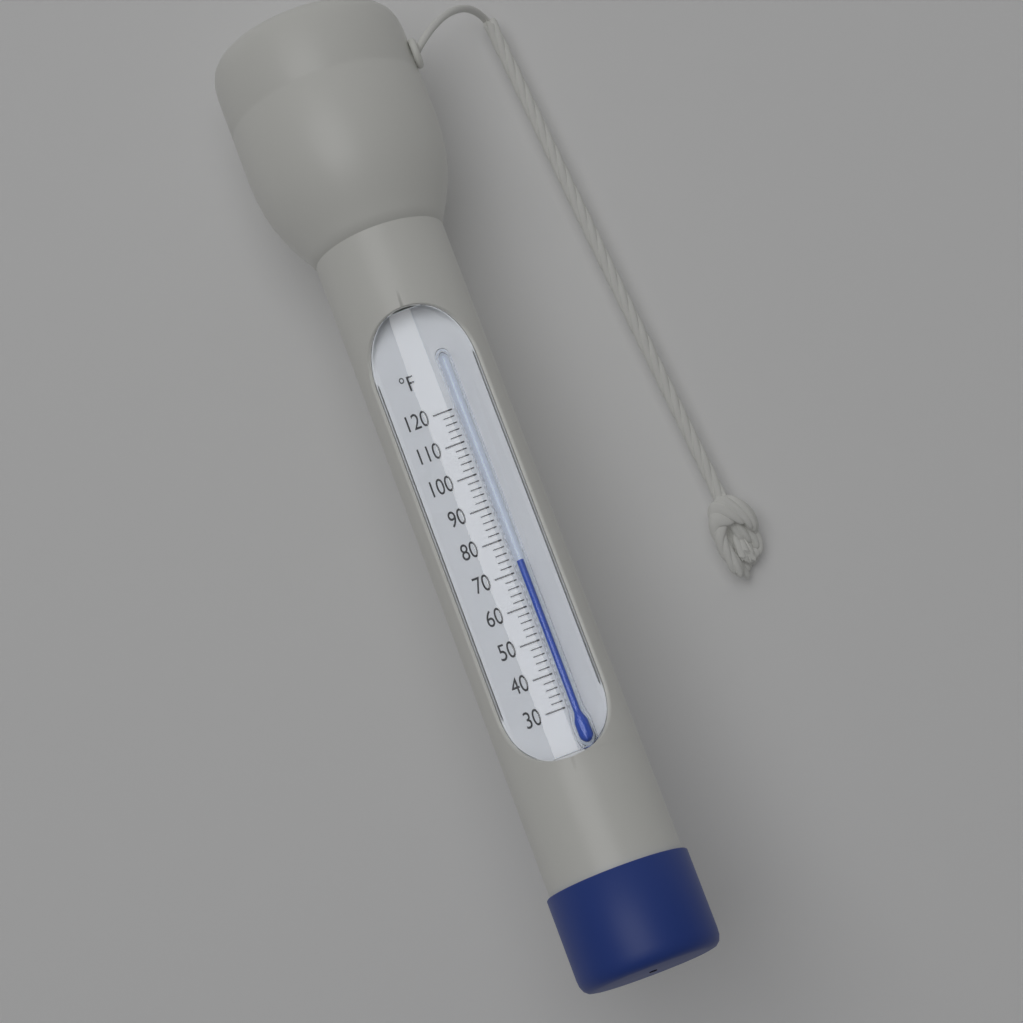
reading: 72 °F
